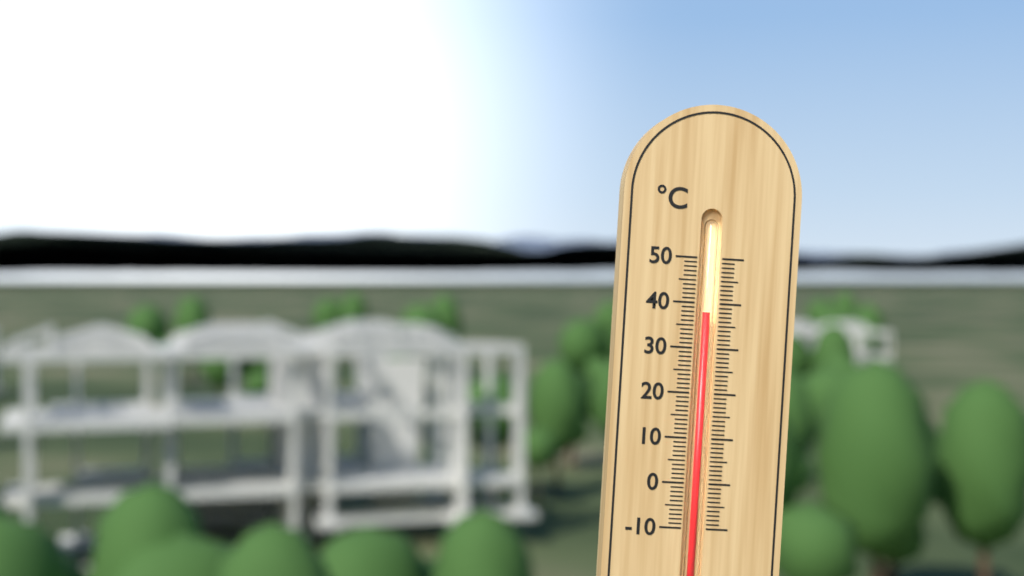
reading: 38 °C
